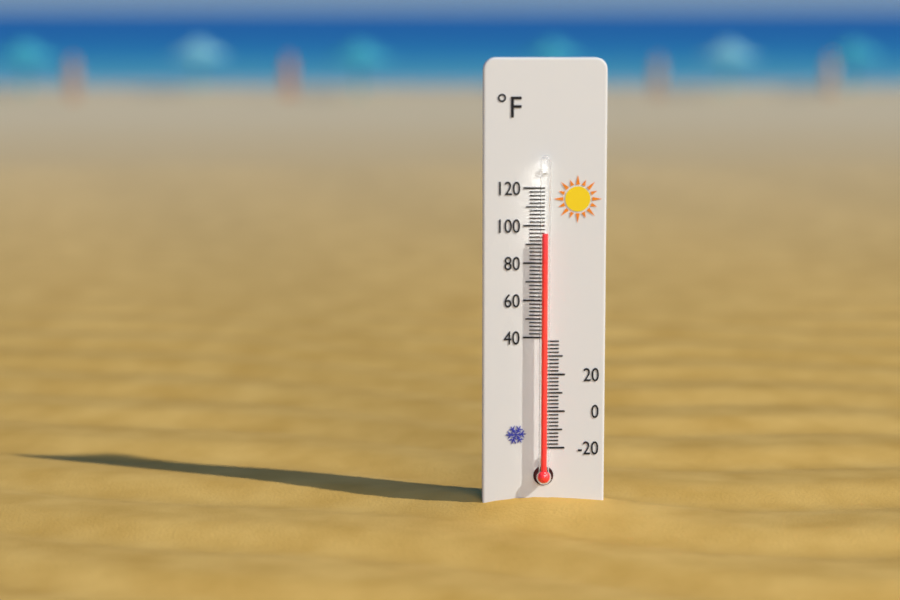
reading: 96 °F
